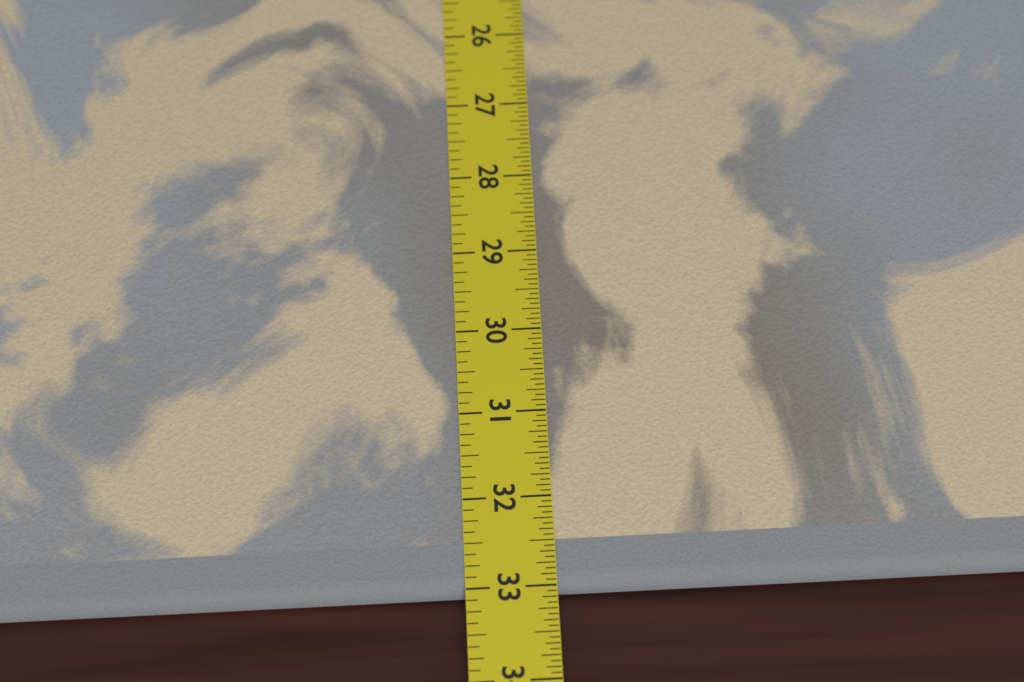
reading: 33.0625 in
